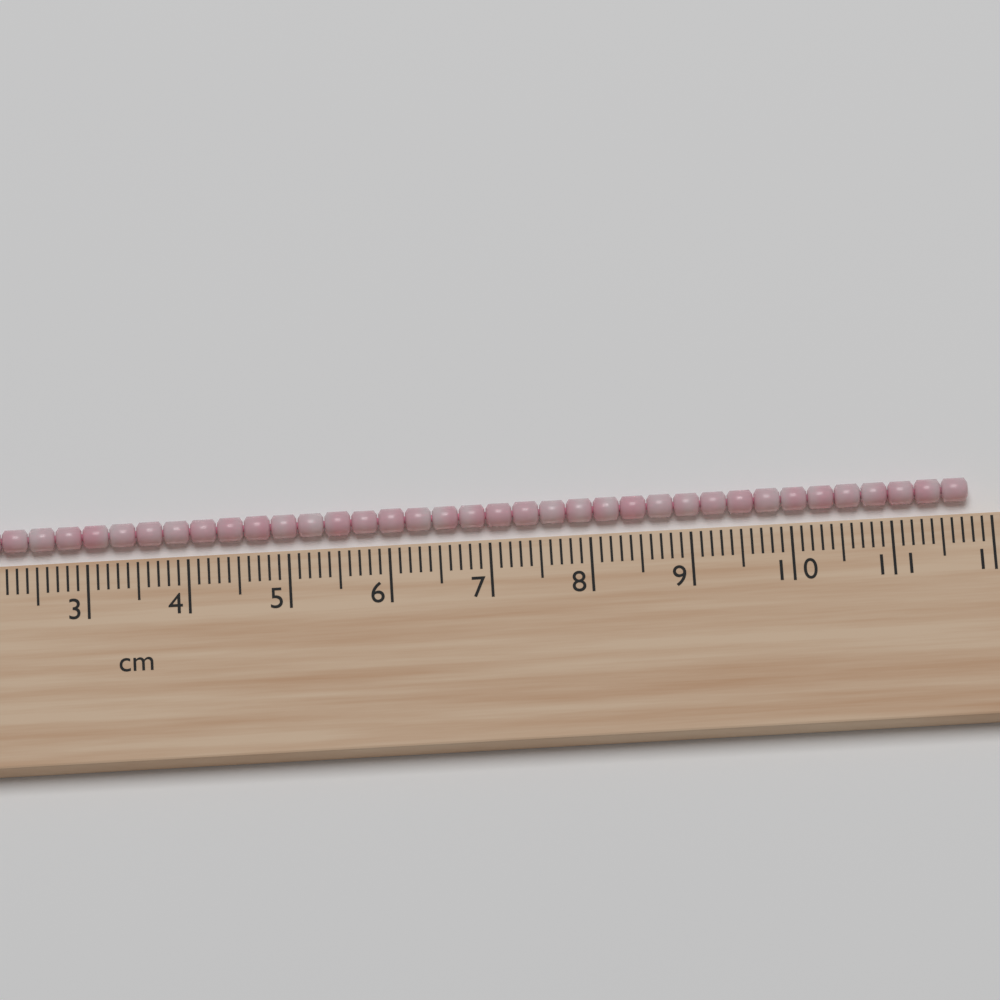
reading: 11.8 cm
